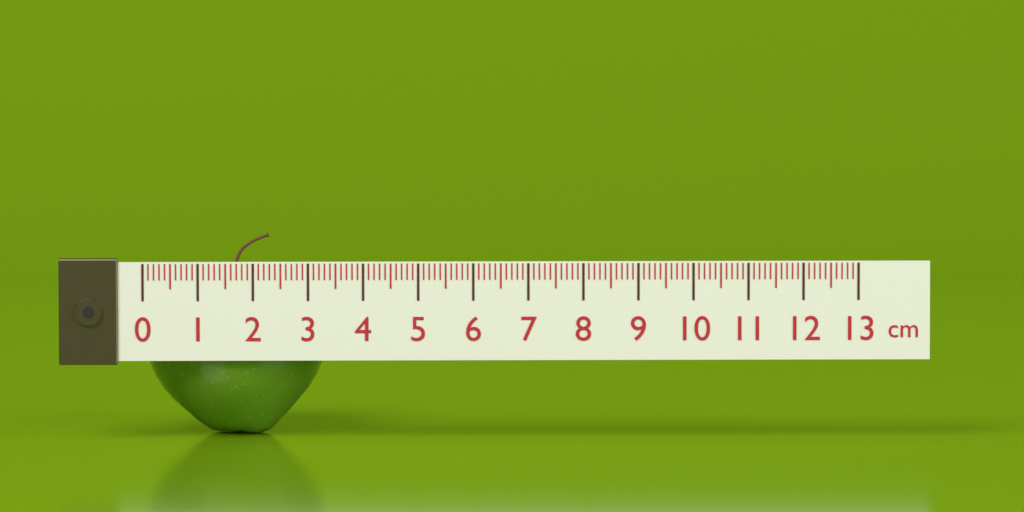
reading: 3.3 cm
